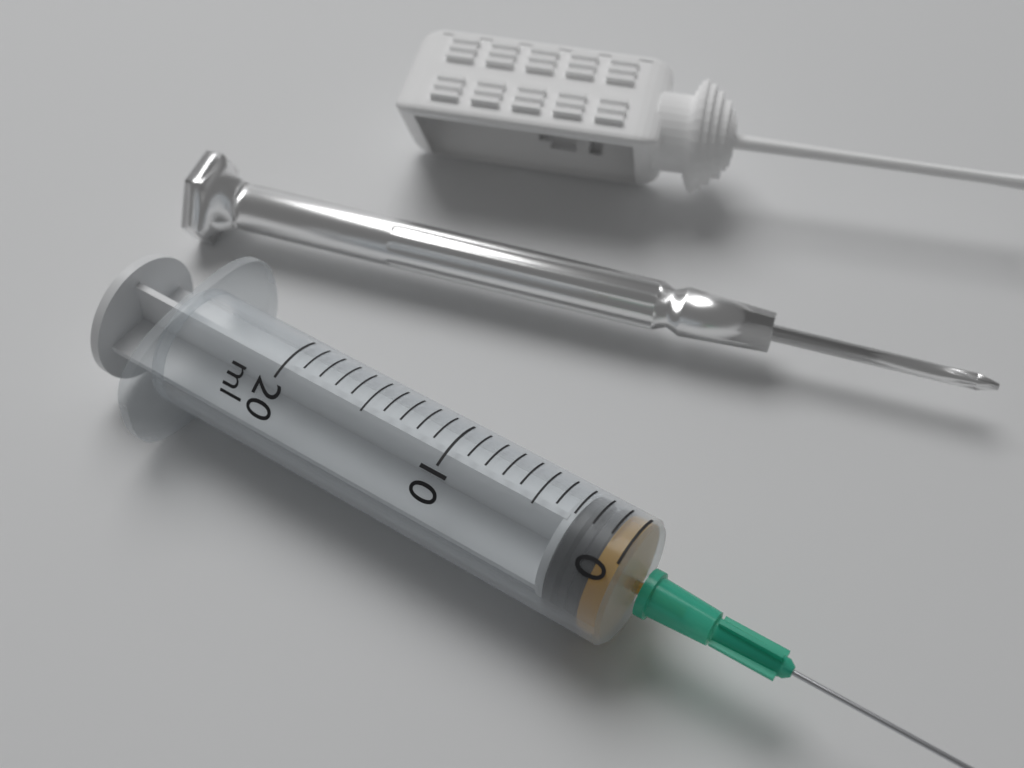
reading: 1 ml
